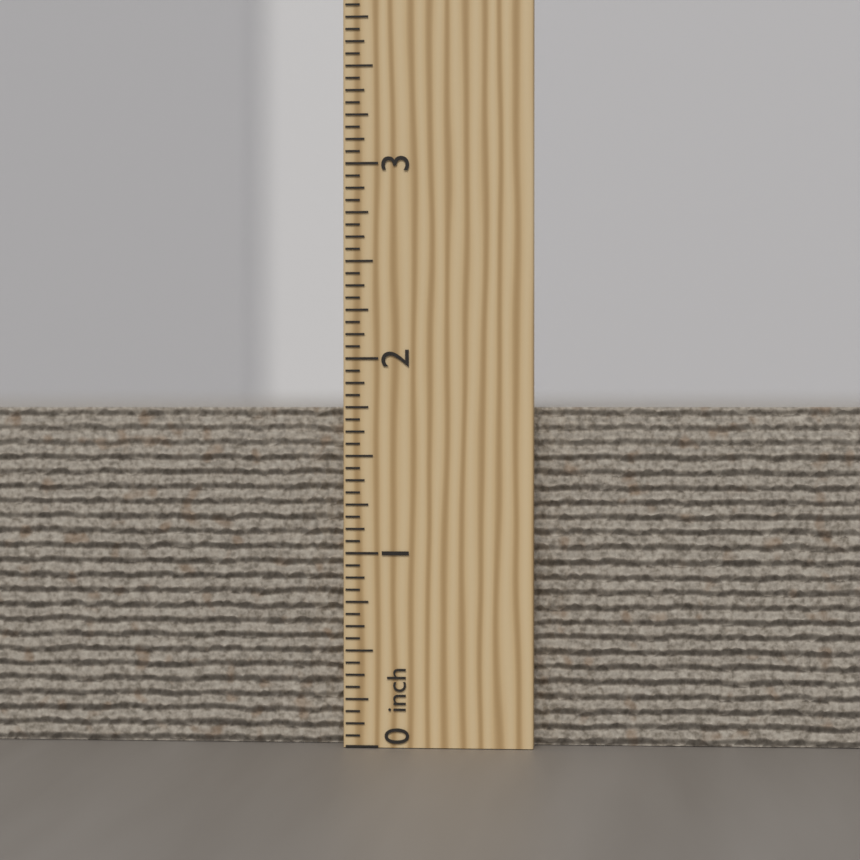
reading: 1.7500 inch
